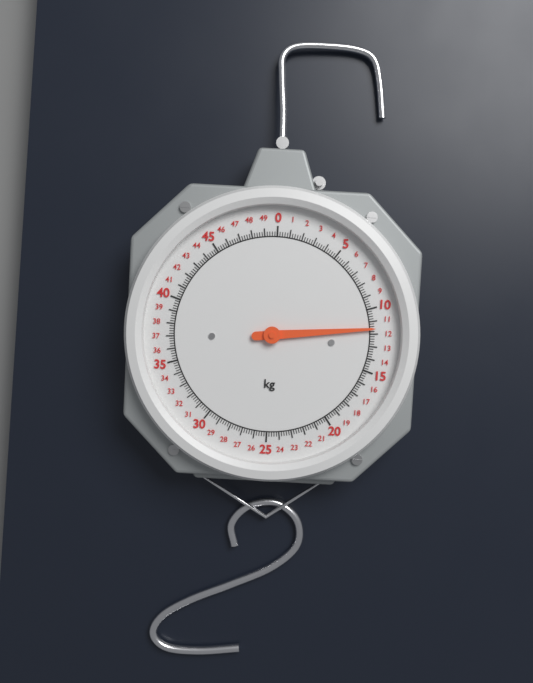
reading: 11.6 kg
